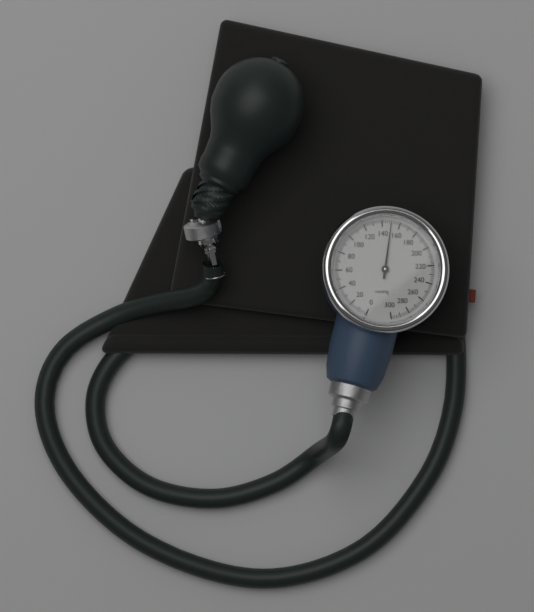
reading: 150 mmHg
